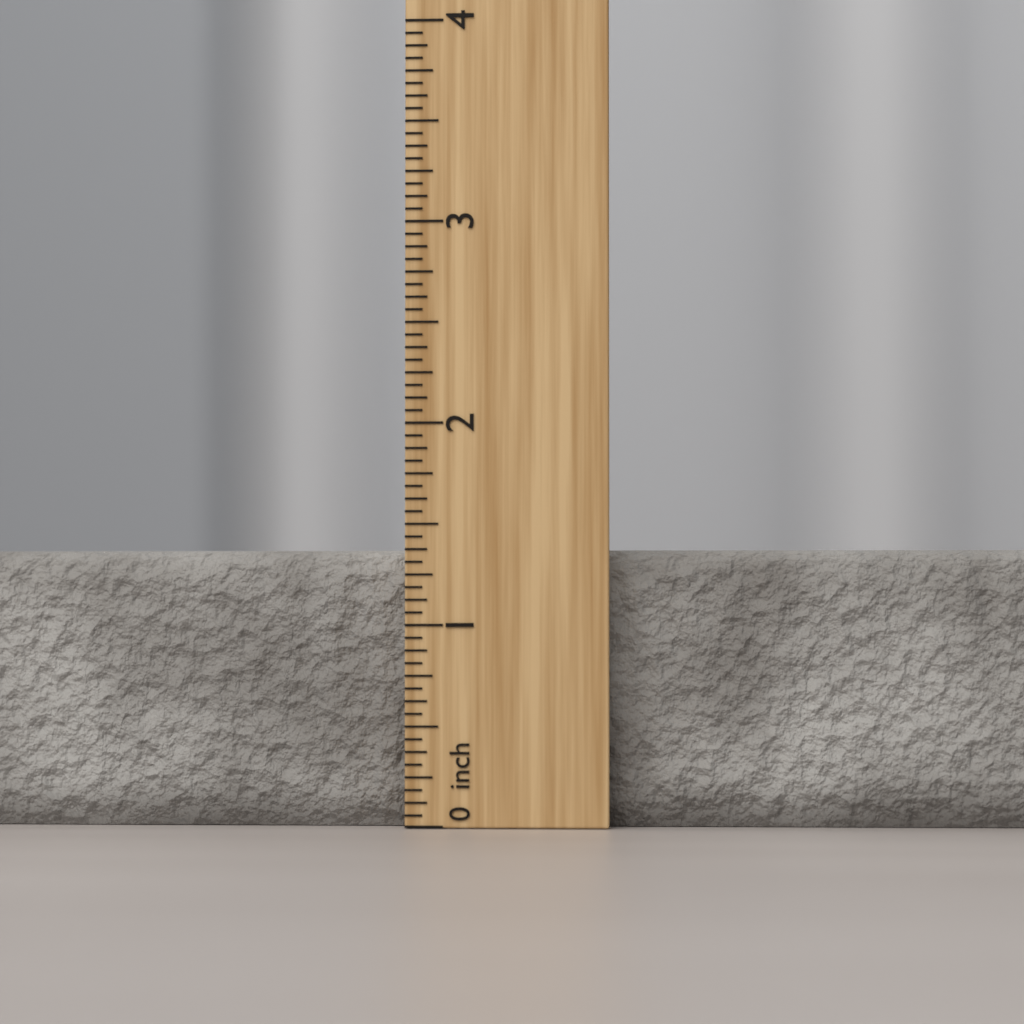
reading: 1.3750 inch
